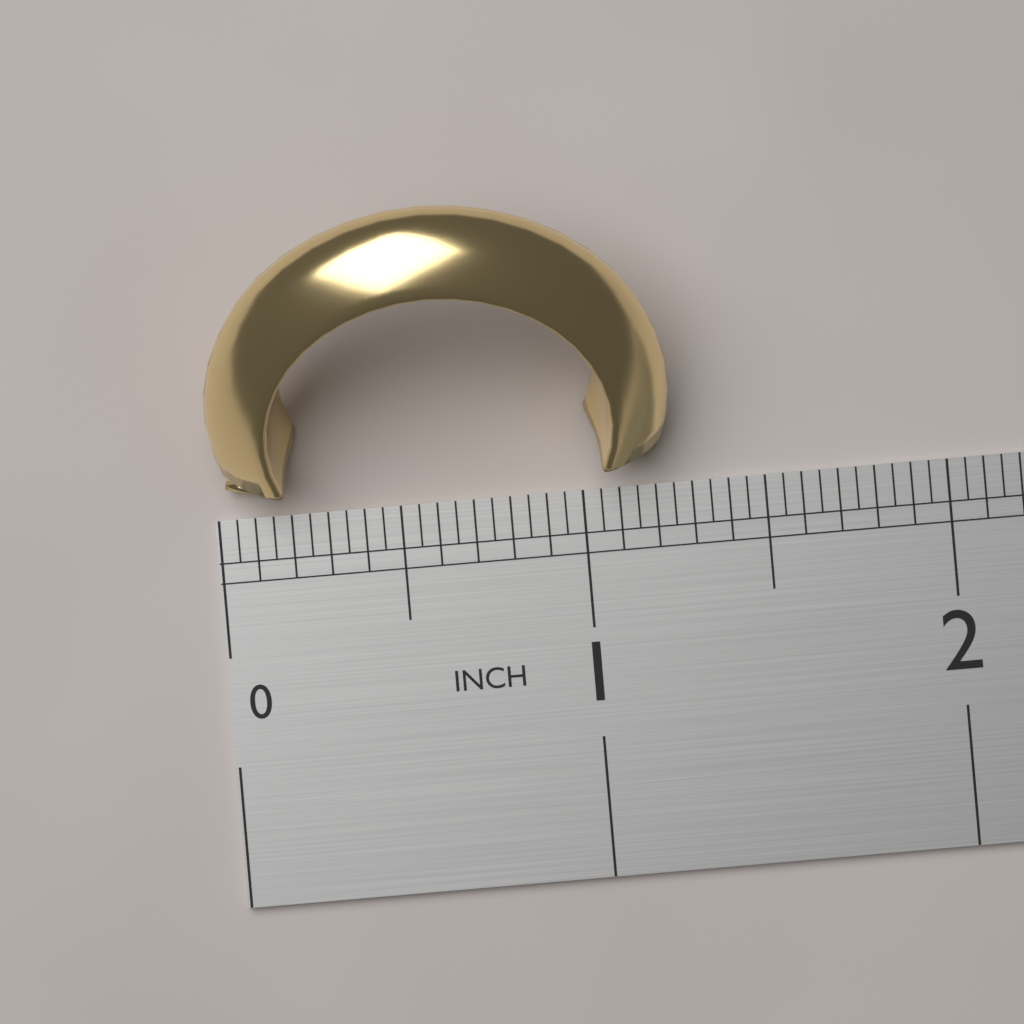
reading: 1.25 in
